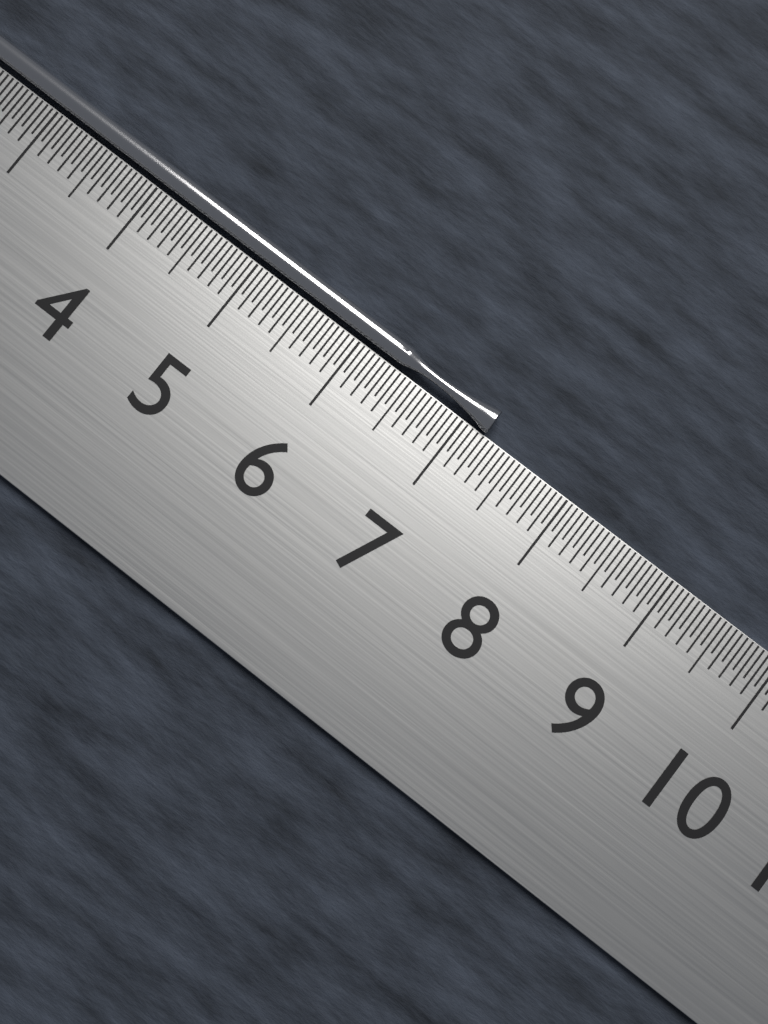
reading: 7.20 cm
